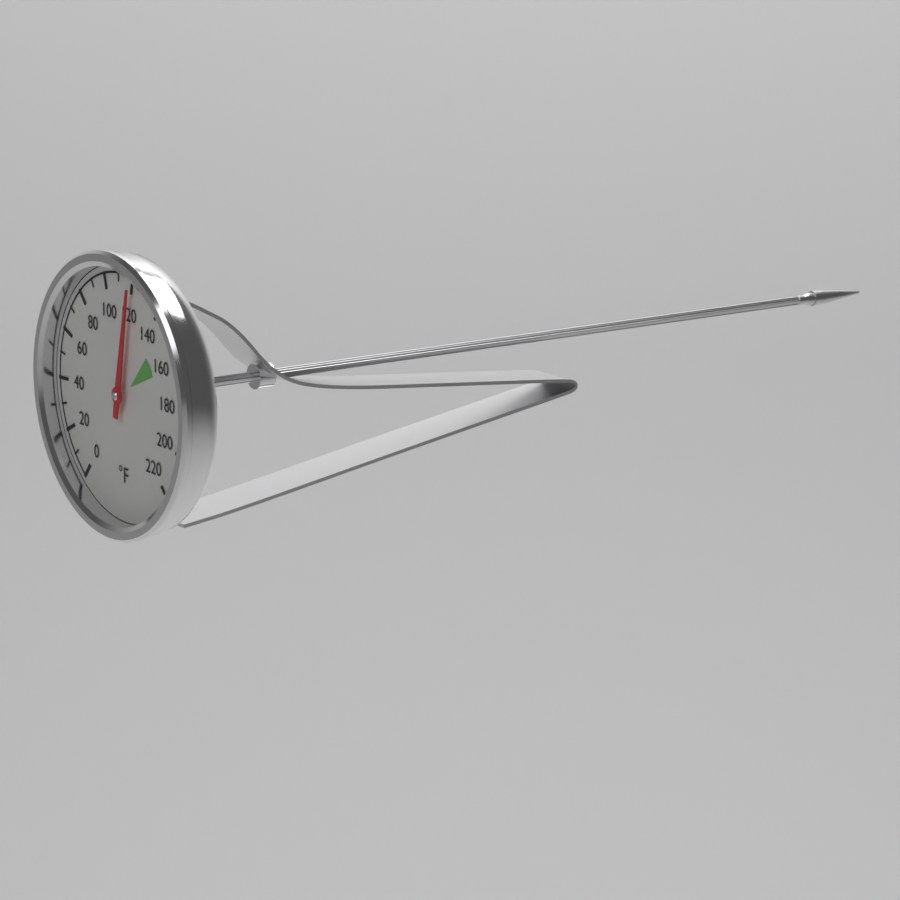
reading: 120 °F
